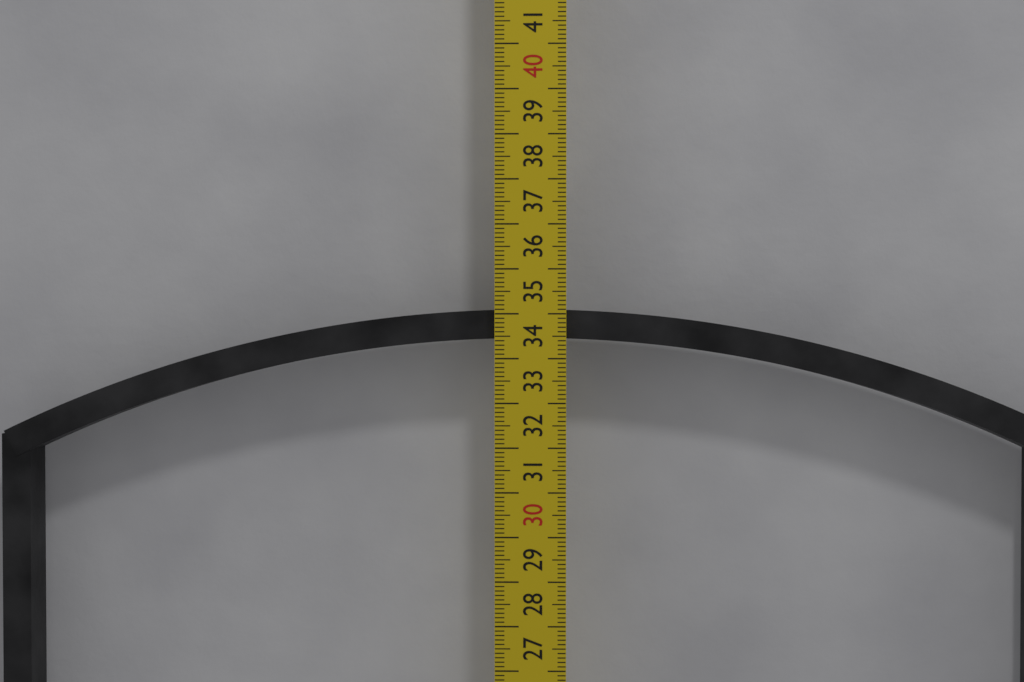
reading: 34.1 cm
